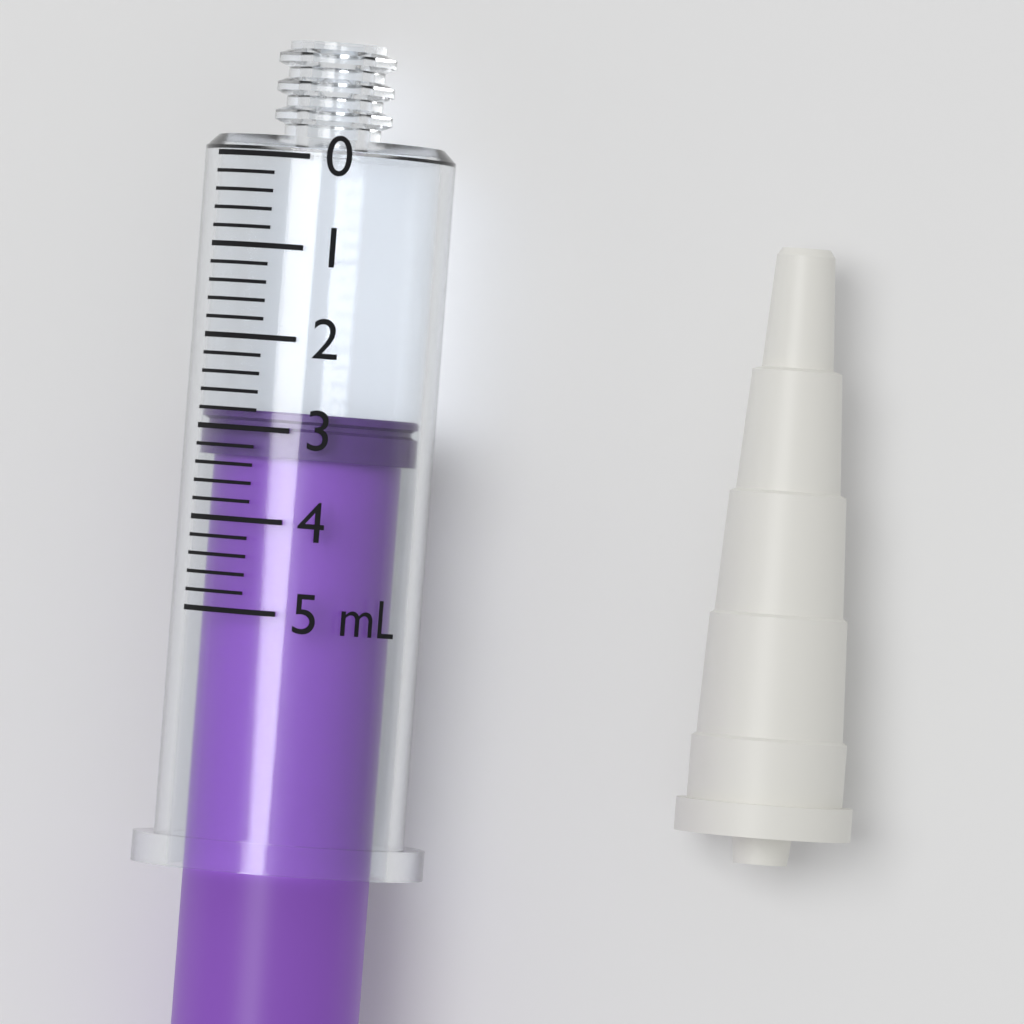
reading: 2.8 mL
